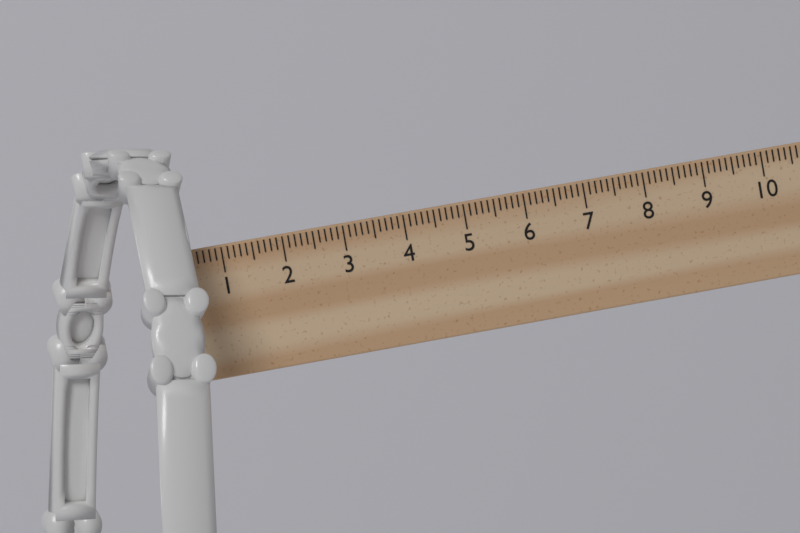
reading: 0.7 cm
